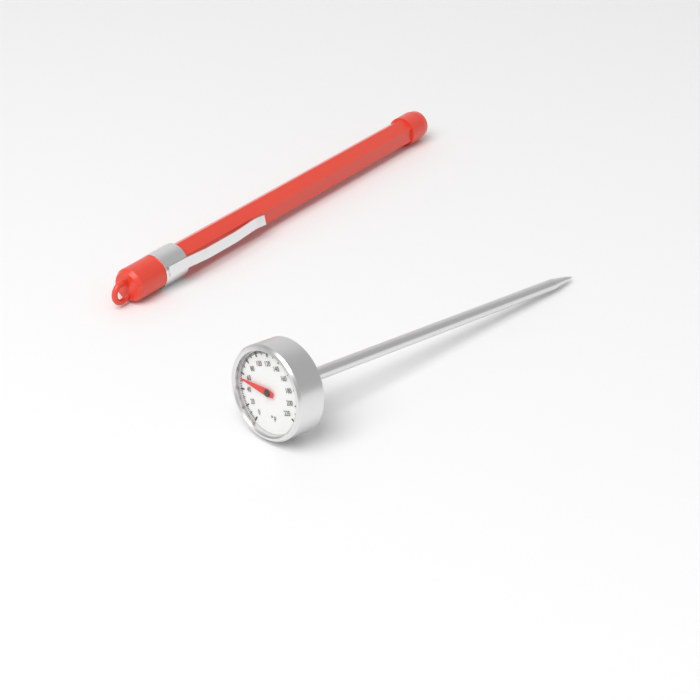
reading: 54 °F
